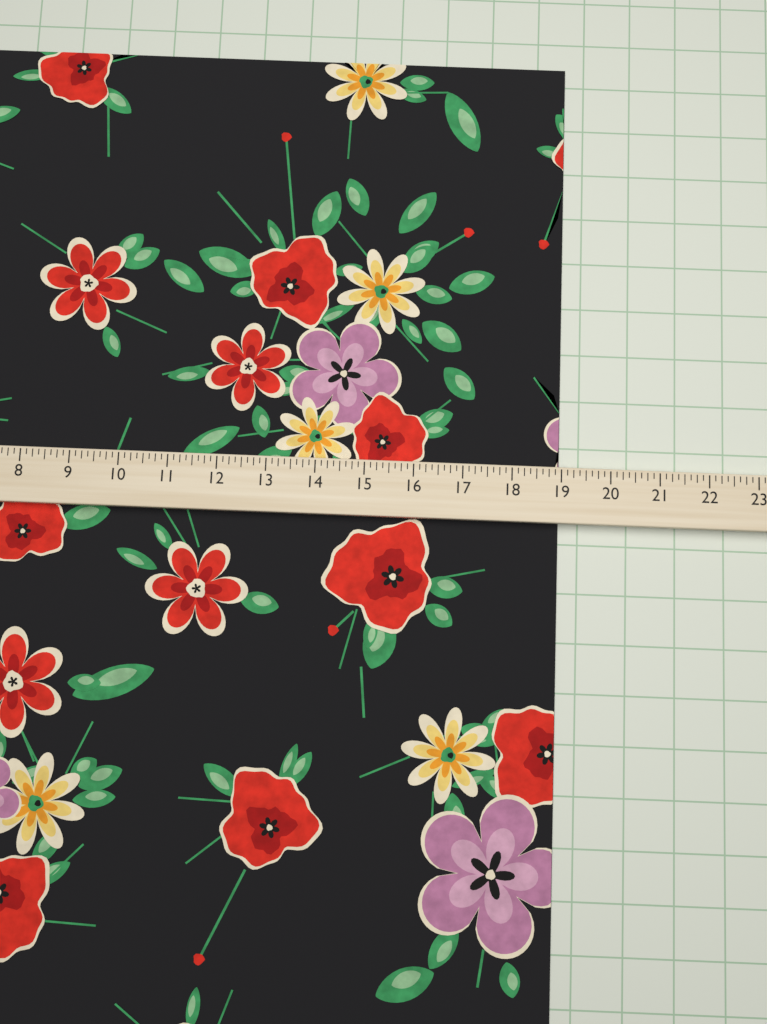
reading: 19.000 (no unit)
